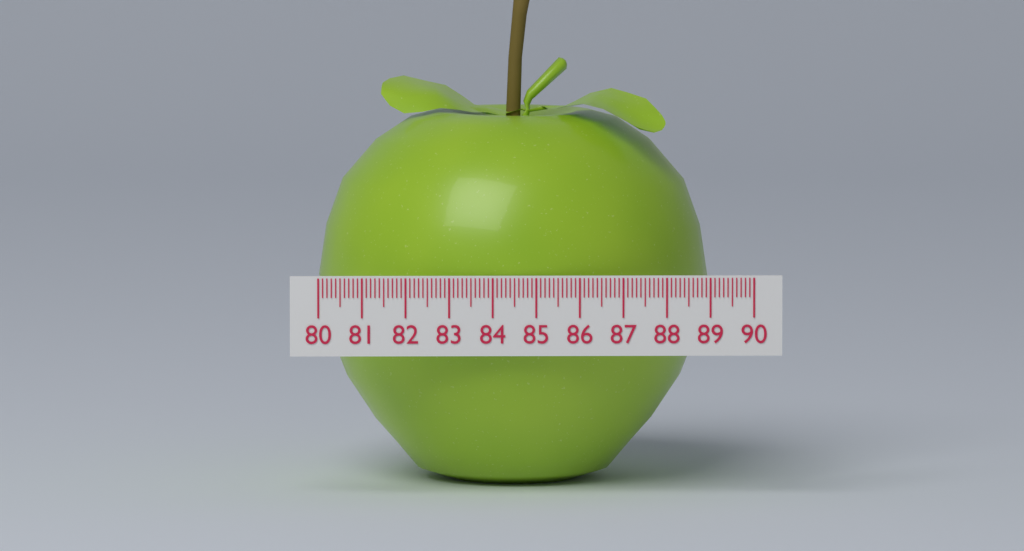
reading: 89.1 (no unit)
